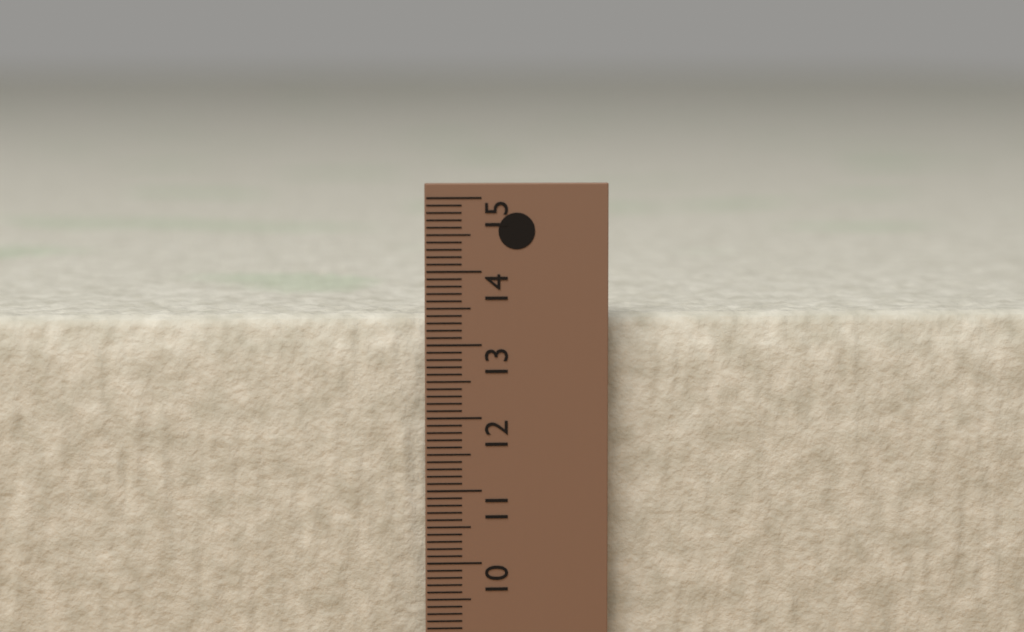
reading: 13.4 cm
